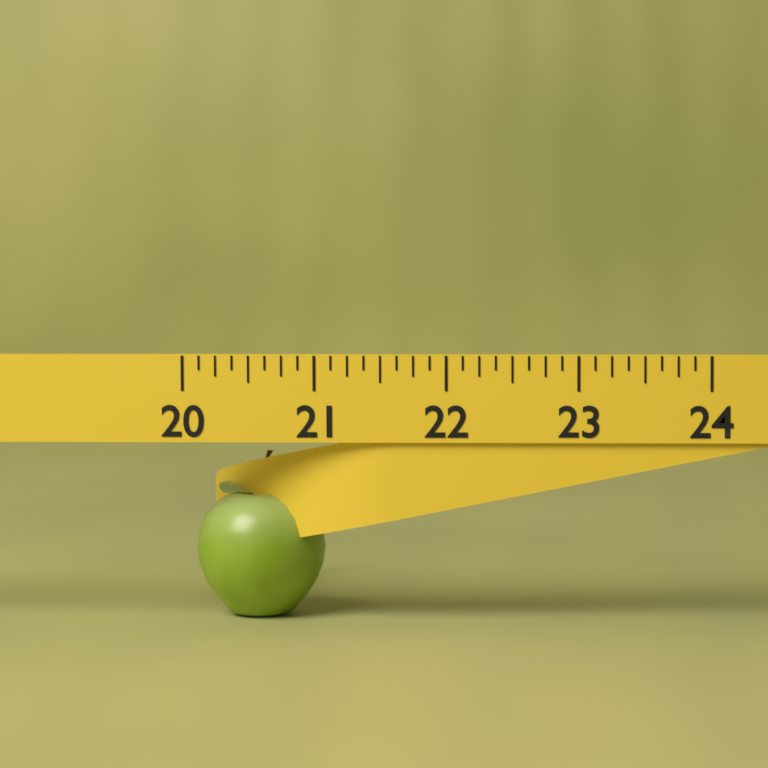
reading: 21.000 (no unit)
